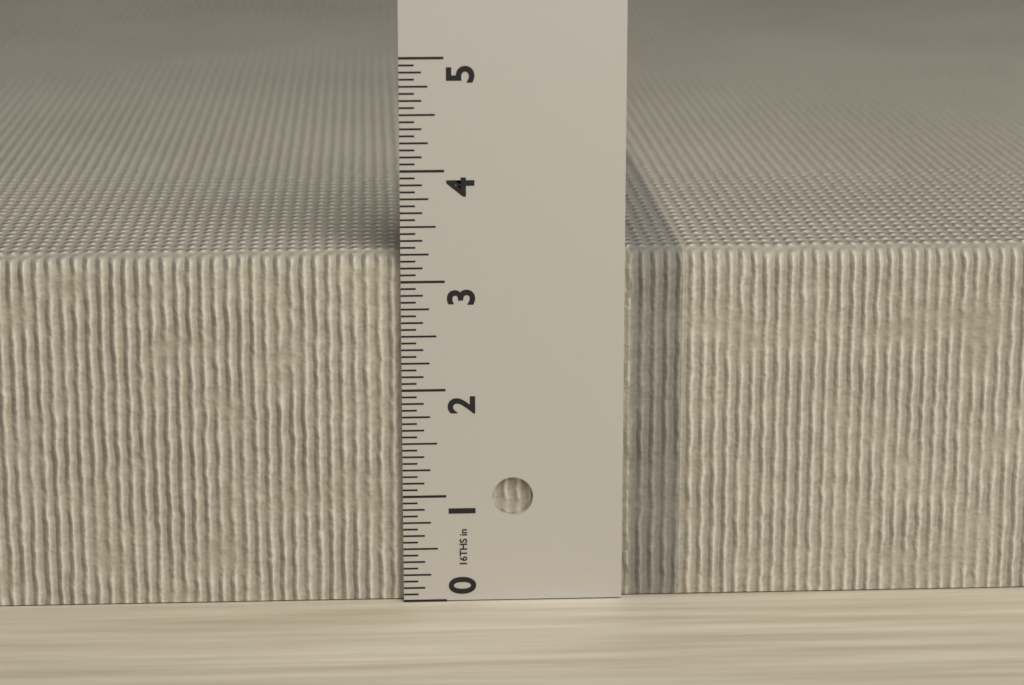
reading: 3.2500 in
